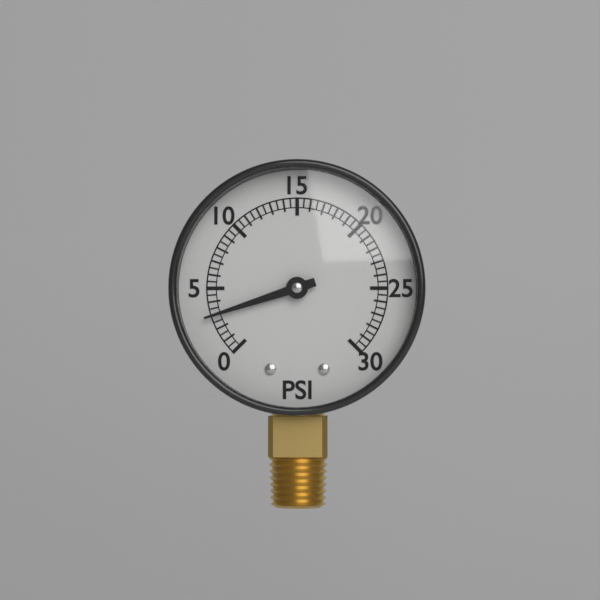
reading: 3.0 psi
